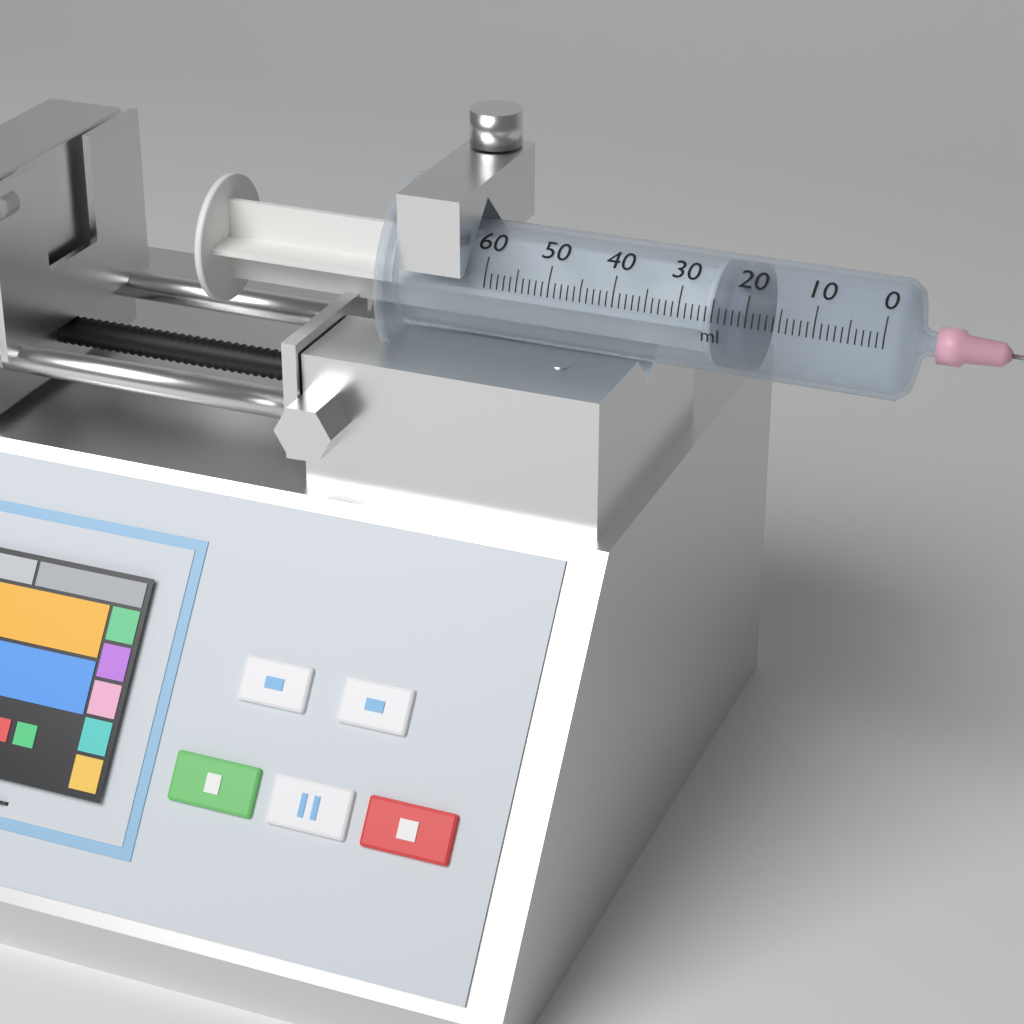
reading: 20 ml
